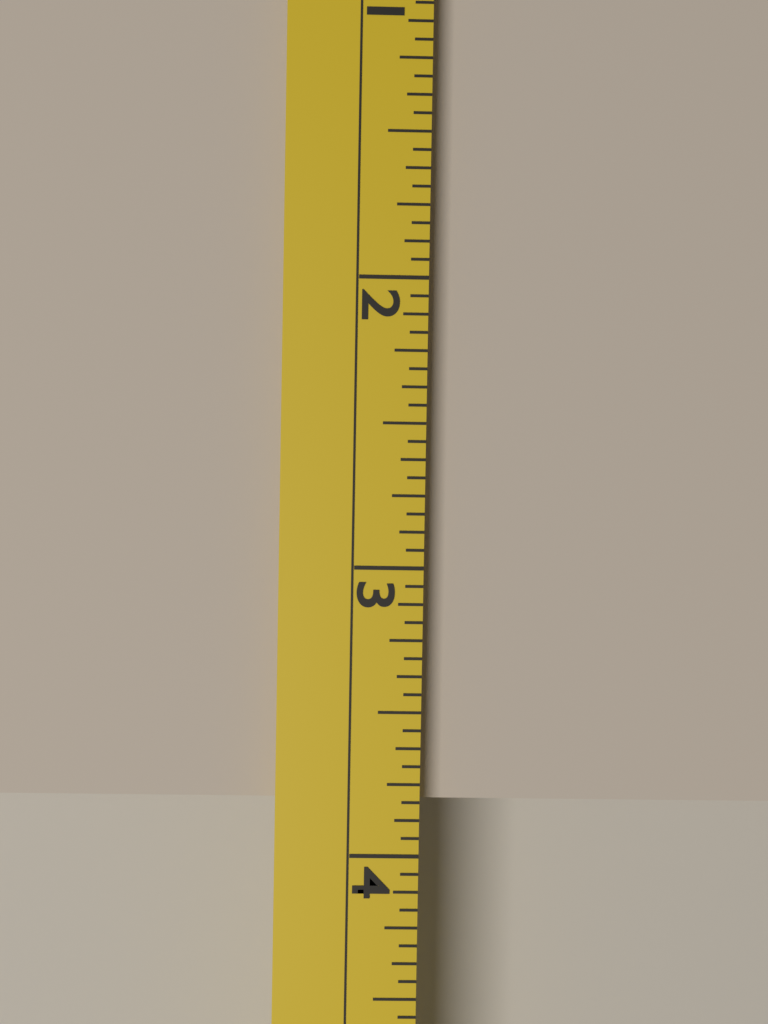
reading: 3.8125 (no unit)
